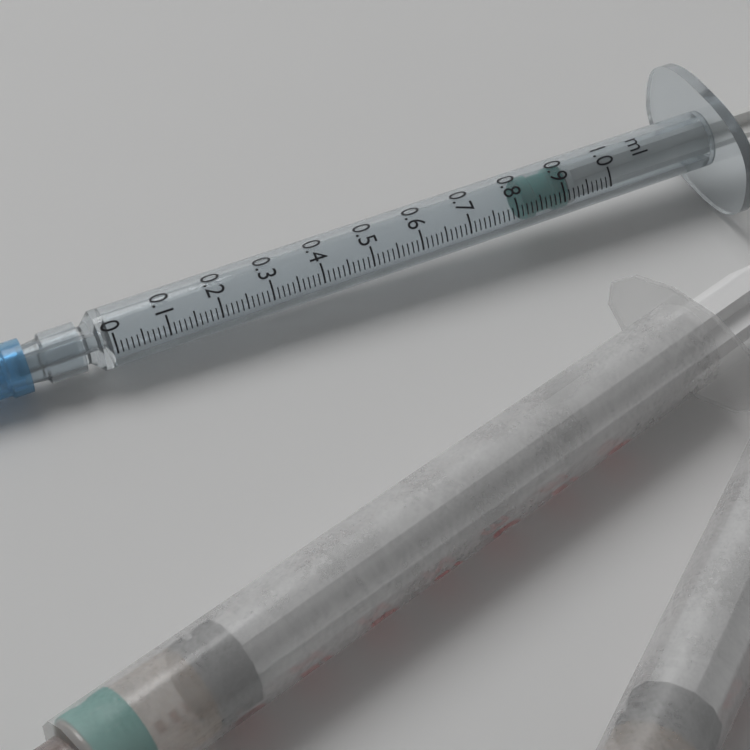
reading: 0.82 ml
